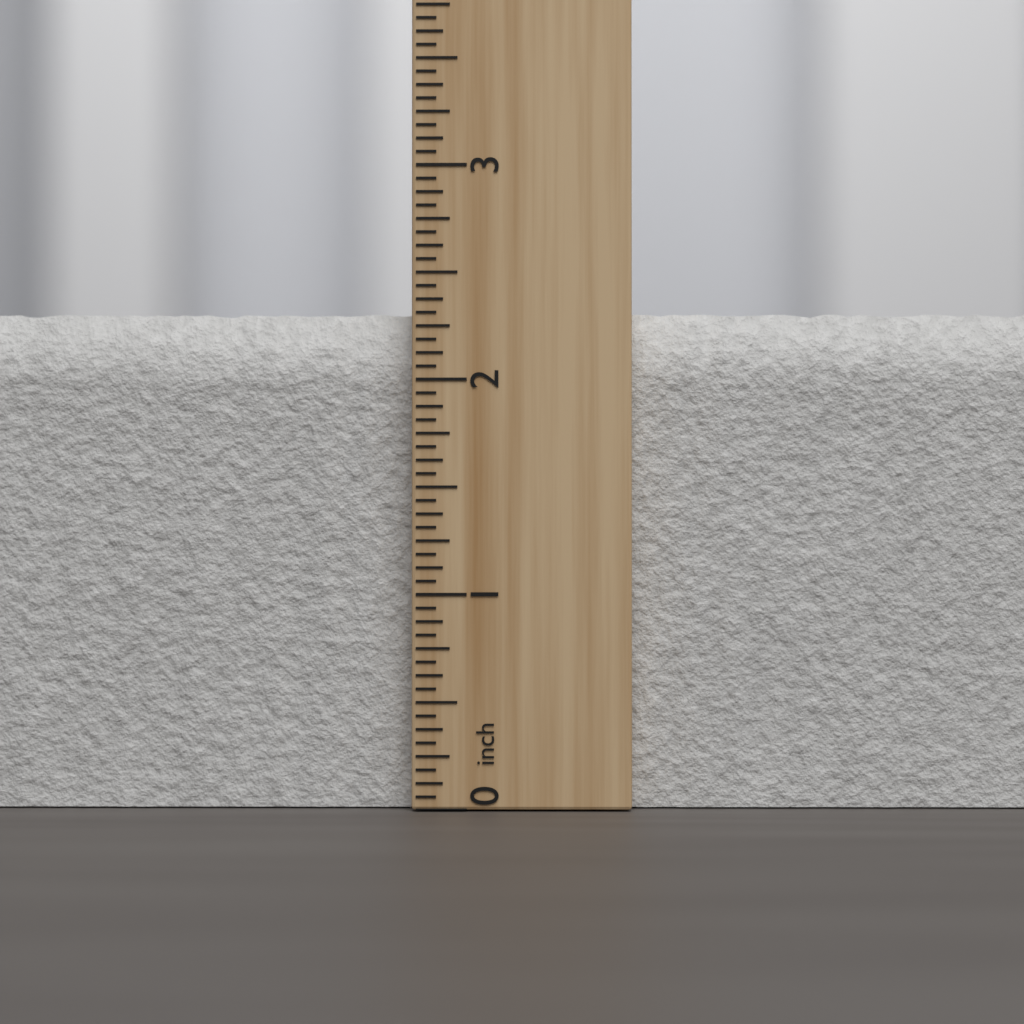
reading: 2.3125 inch
